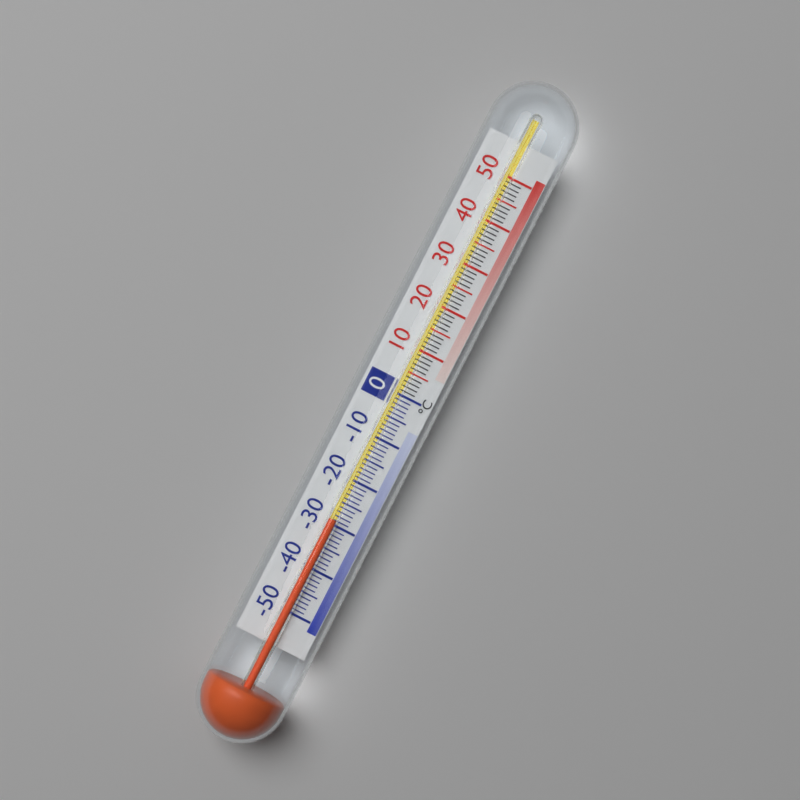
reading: -29 °C
